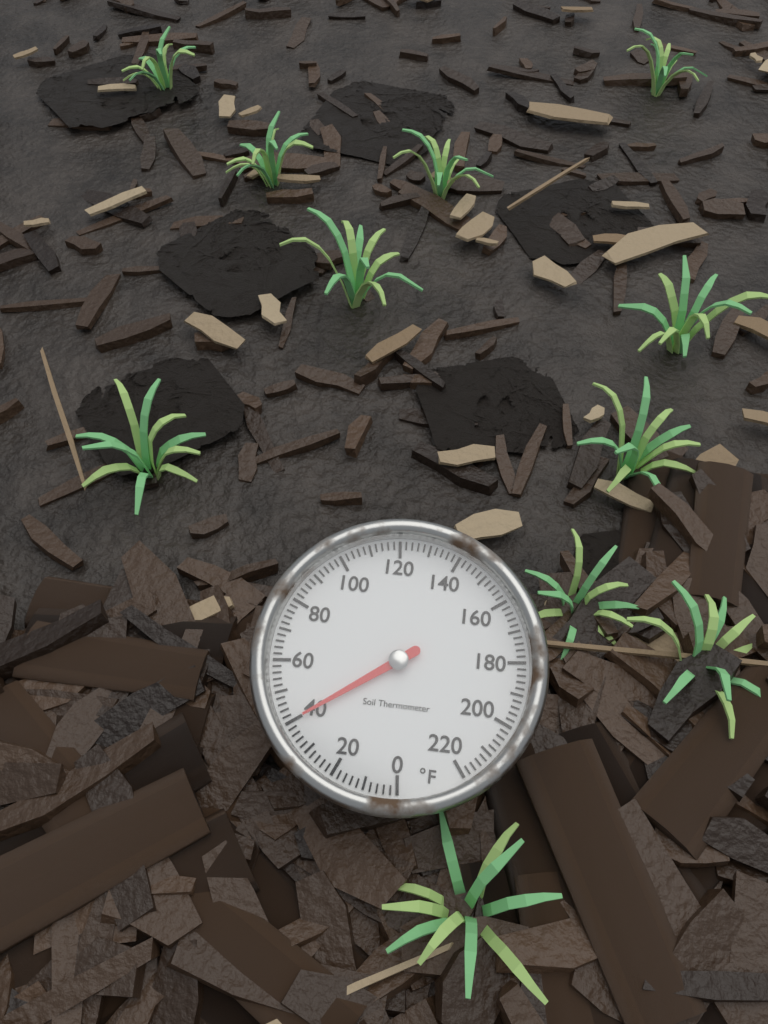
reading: 40 °F
